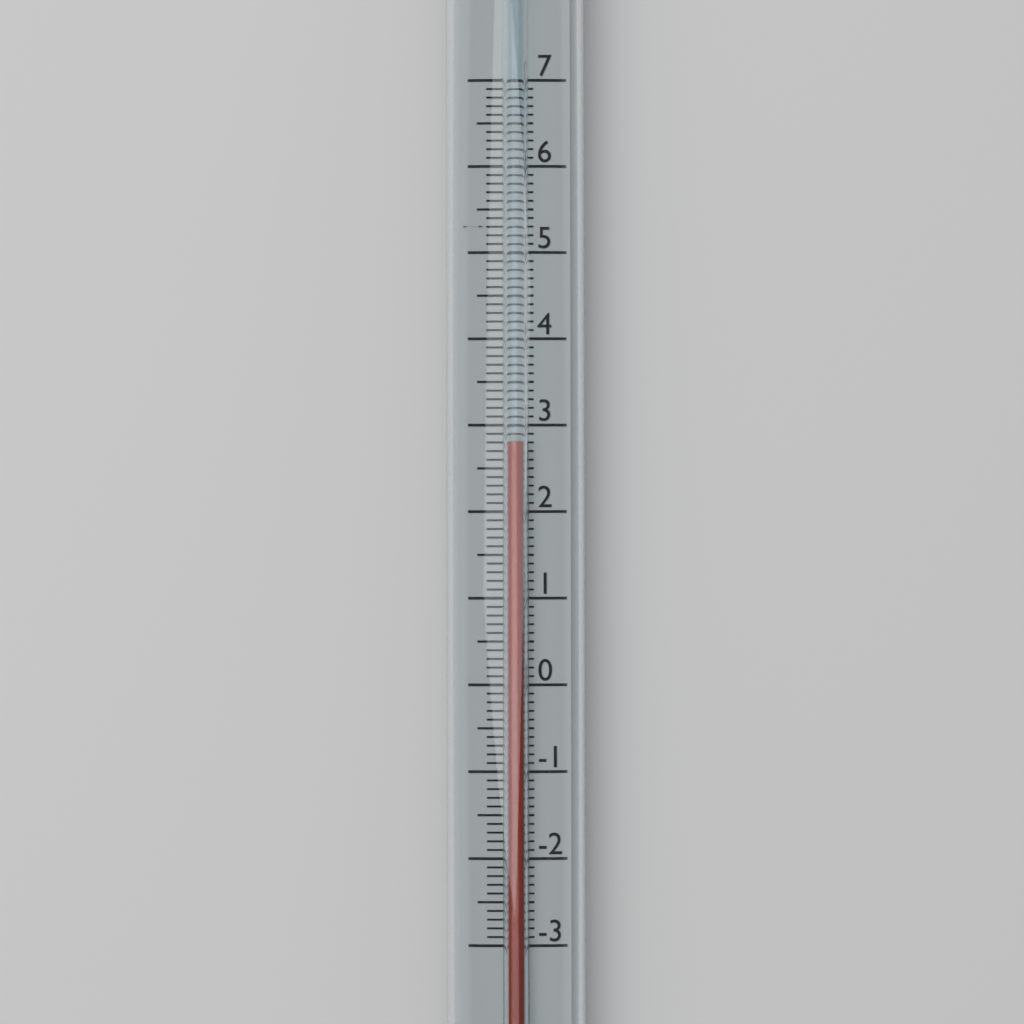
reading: 2.8 (no unit)
